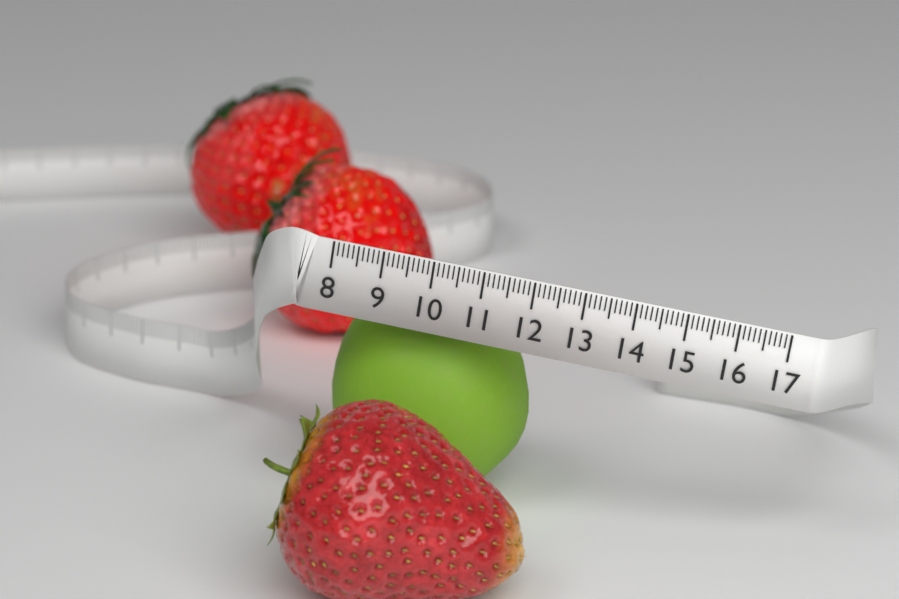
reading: 12.1 (no unit)
